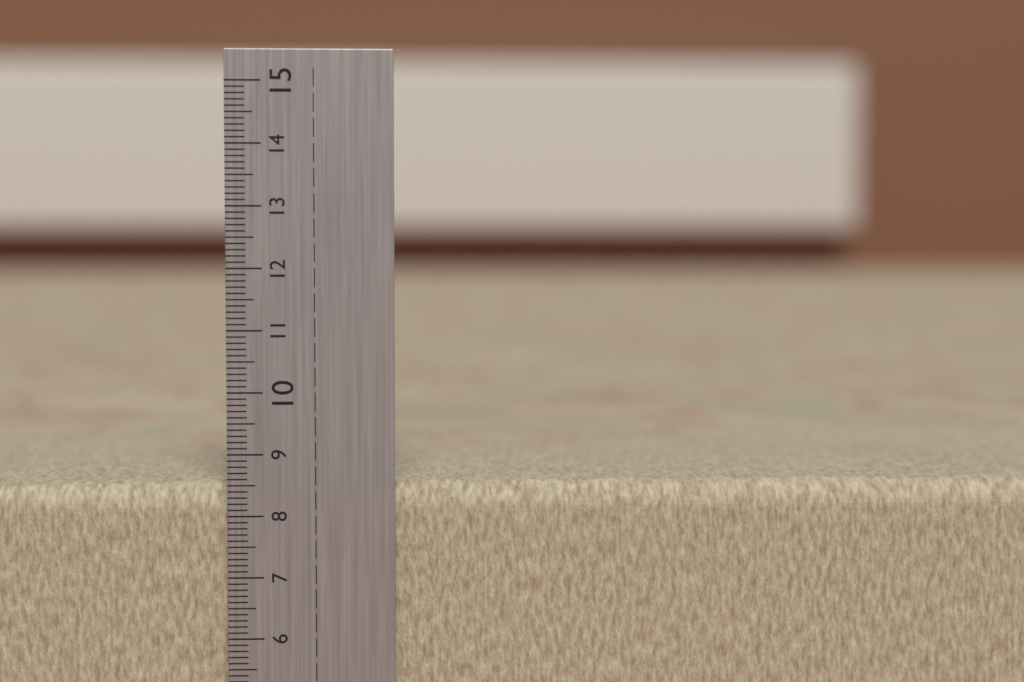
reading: 8.5 cm
